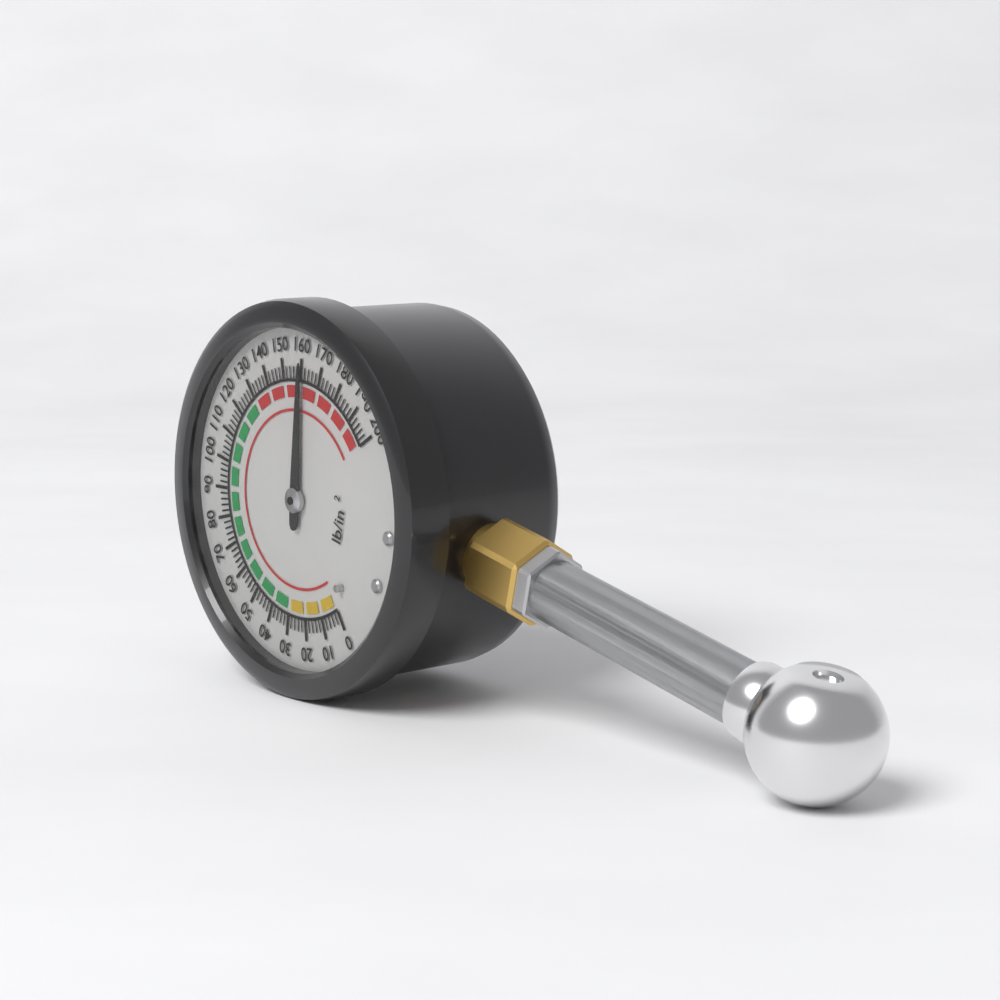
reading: 160 psi
